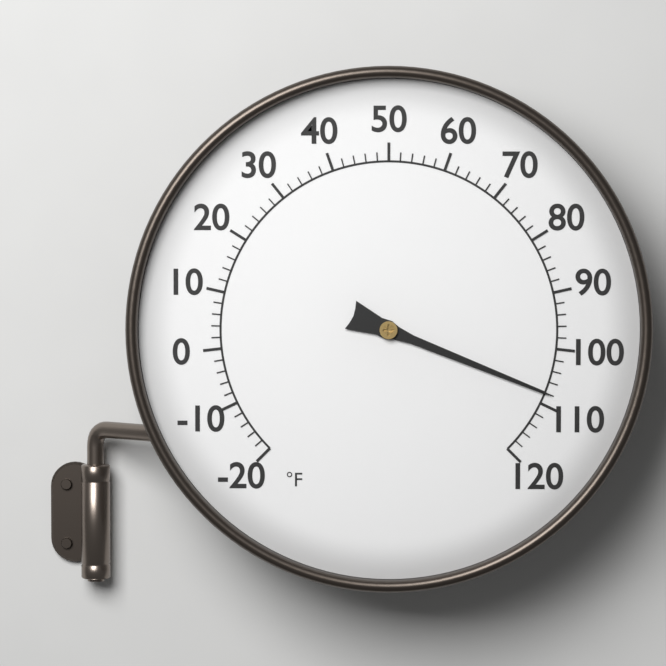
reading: 108 °F
